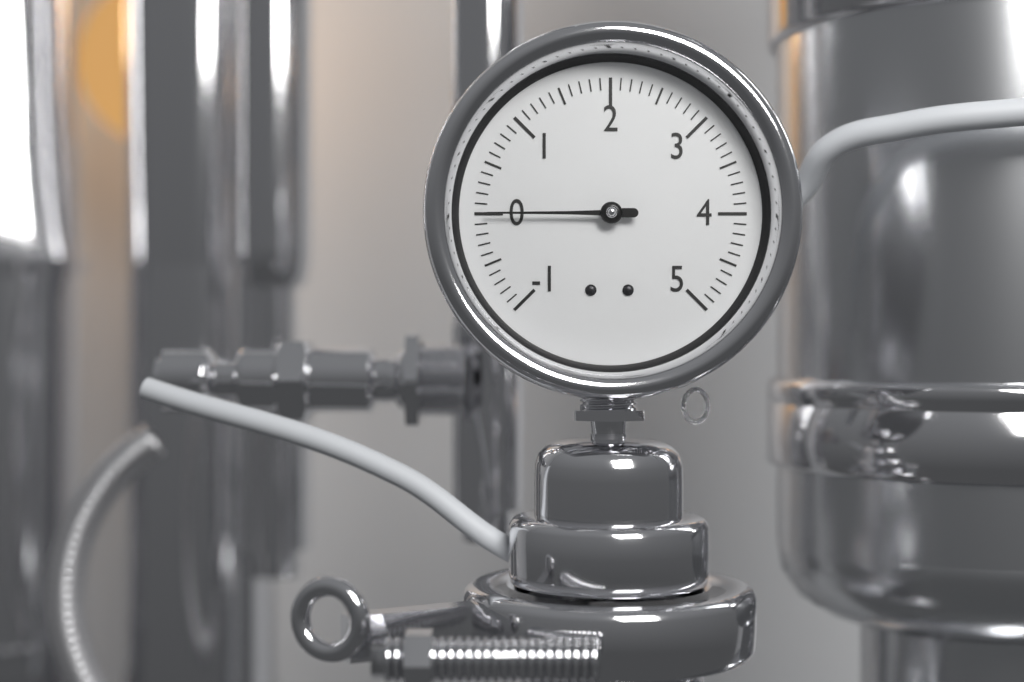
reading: 0.0 (no unit)
